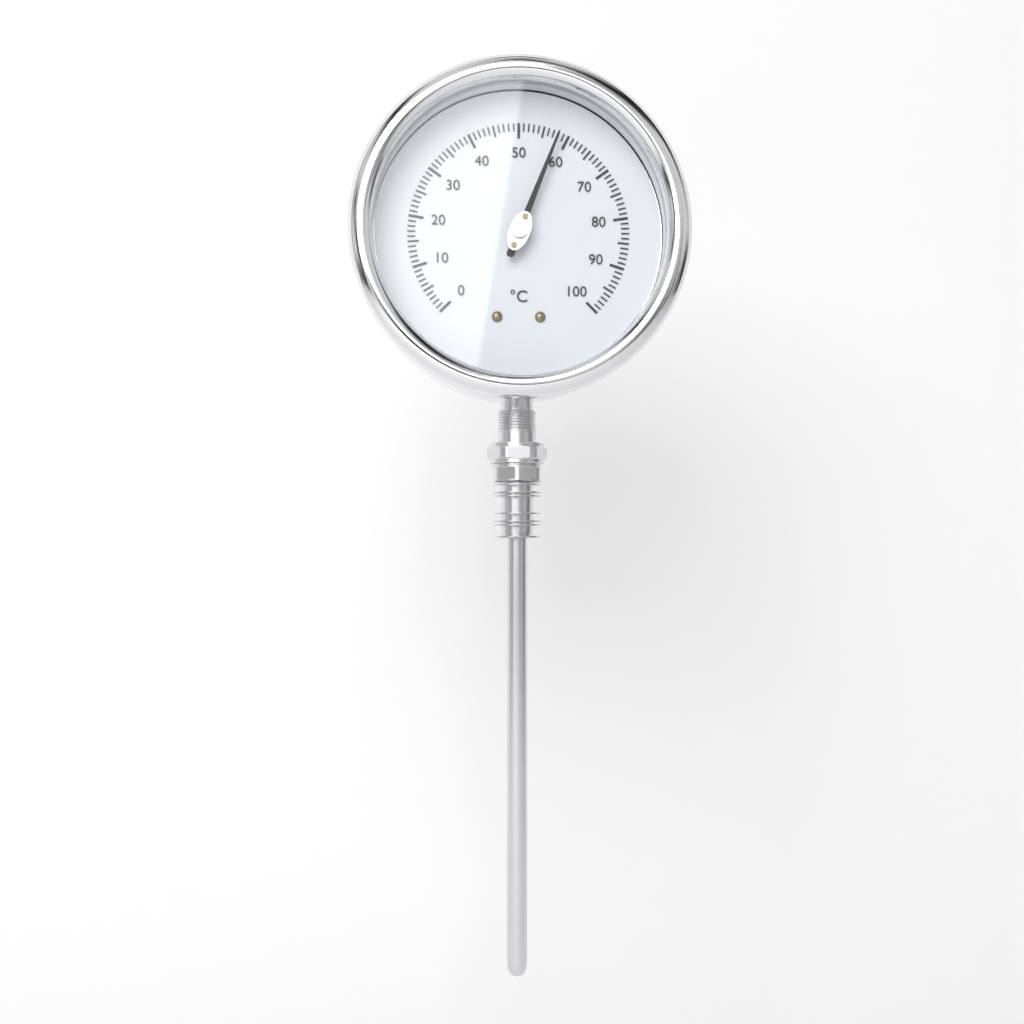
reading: 58 °C
